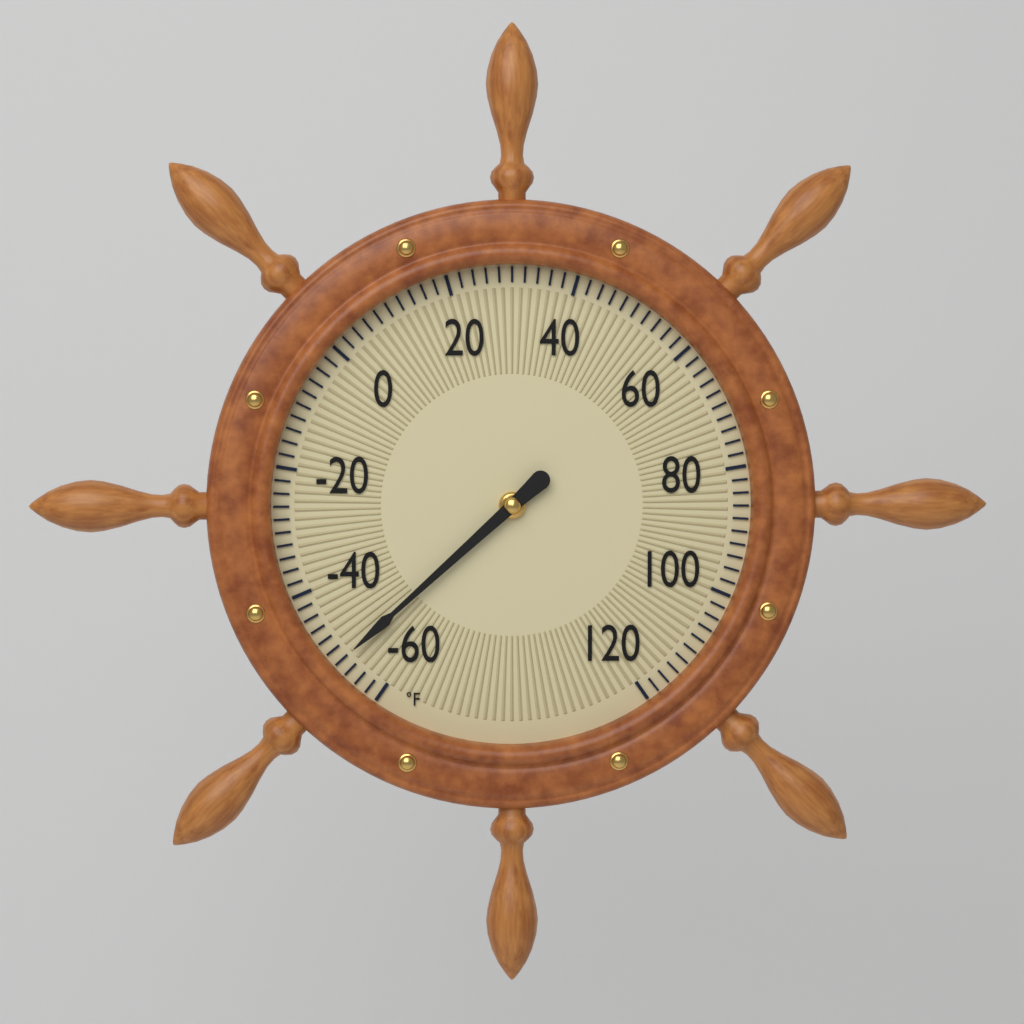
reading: -52 °F
